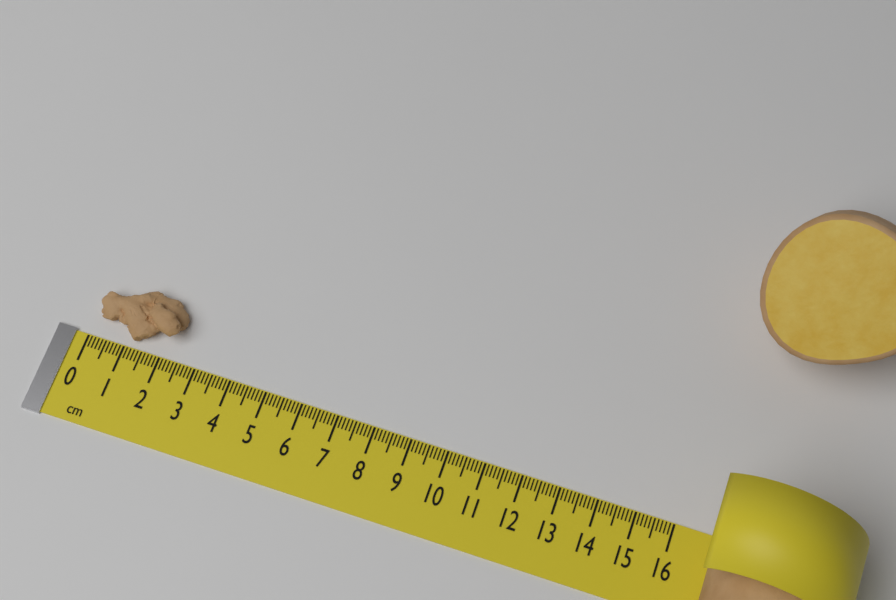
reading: 2.4 cm
